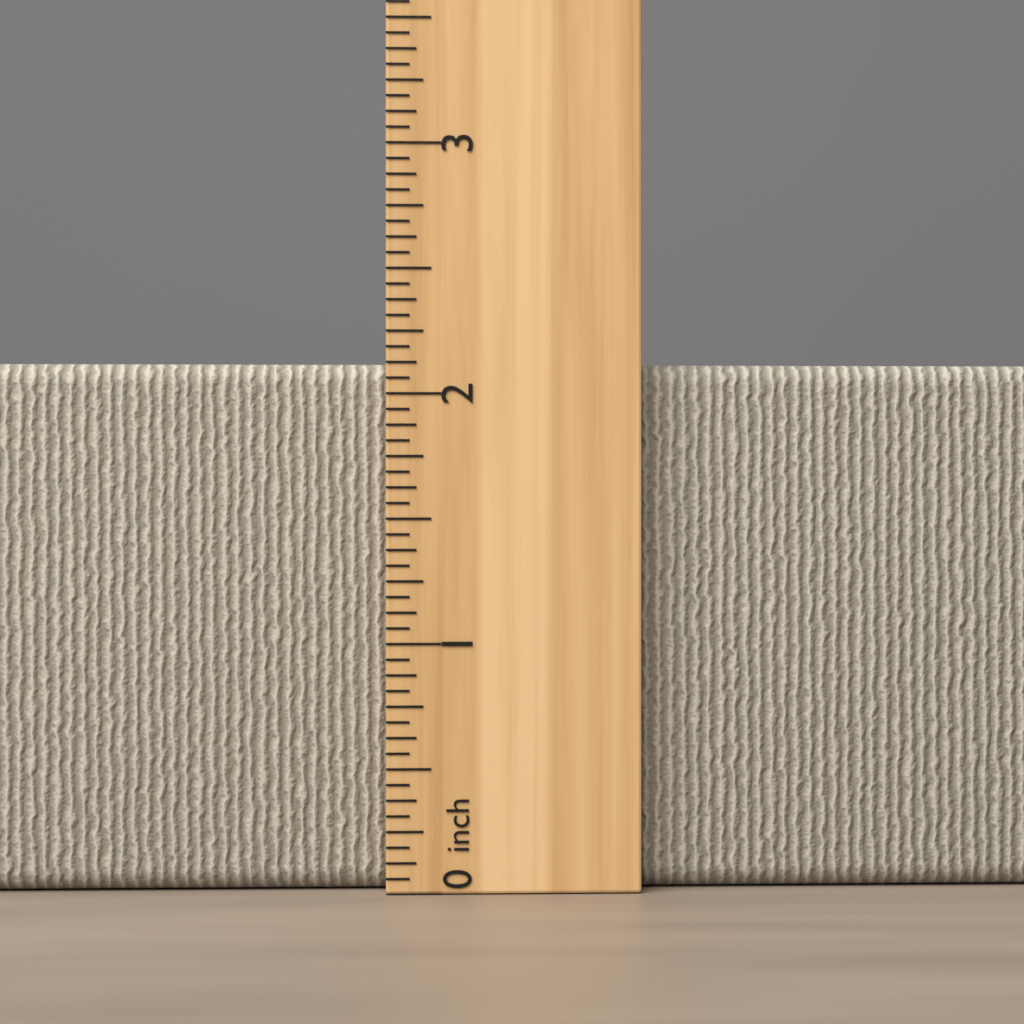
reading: 2.1250 inch
